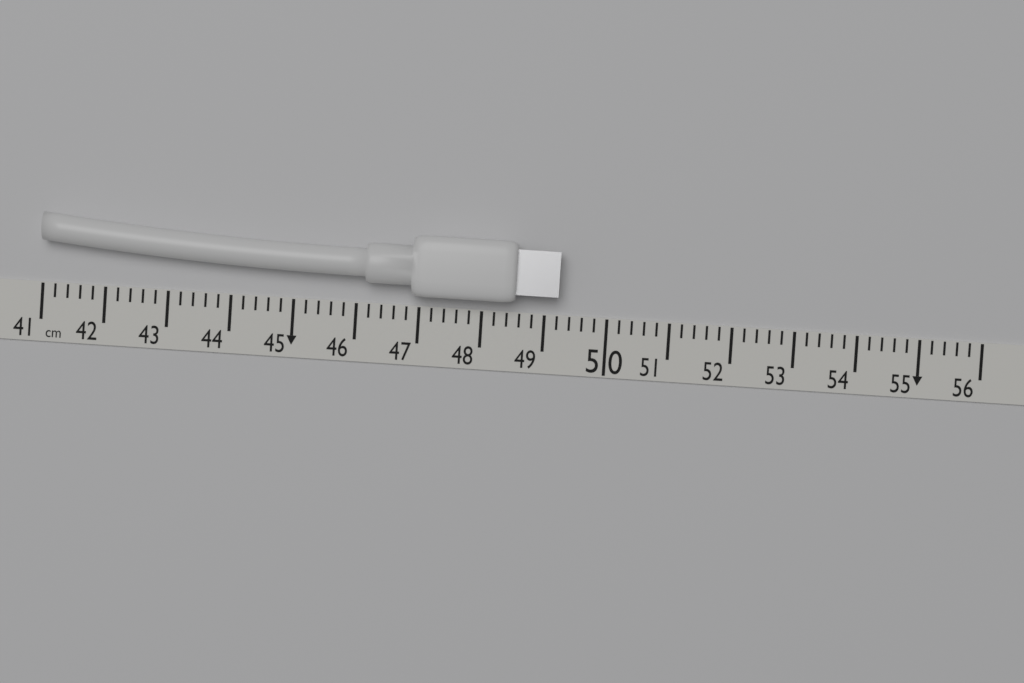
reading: 49.2 cm
